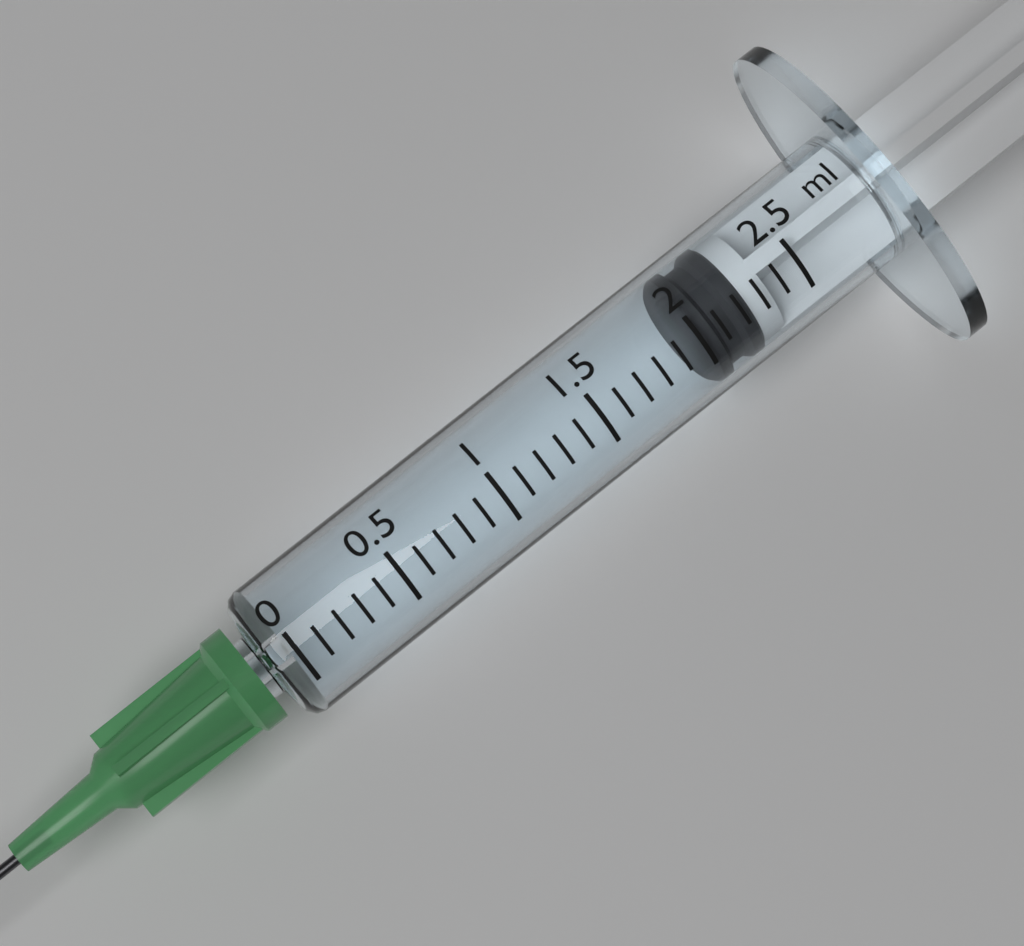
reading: 2.0 ml
